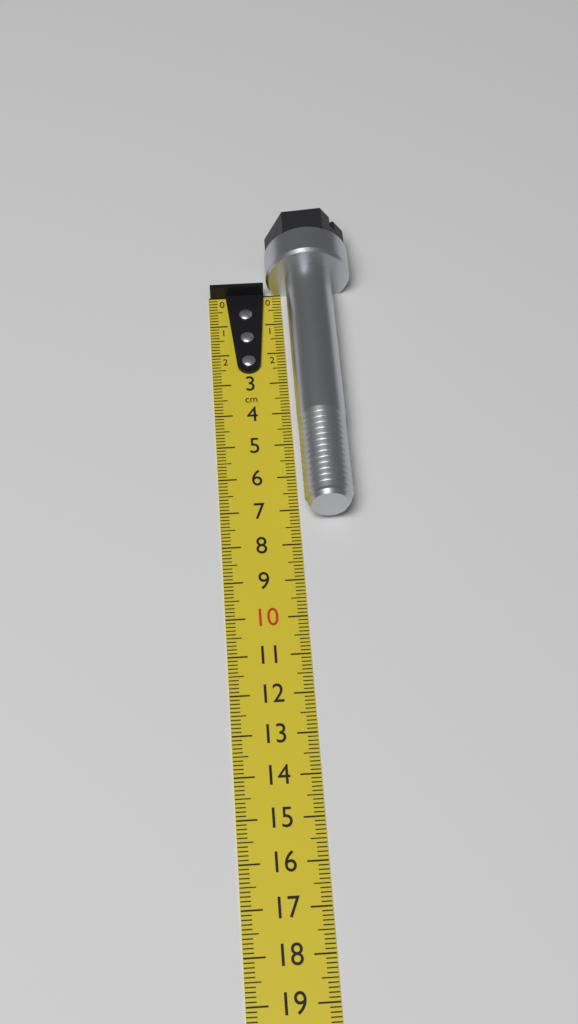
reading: 7.3 cm
